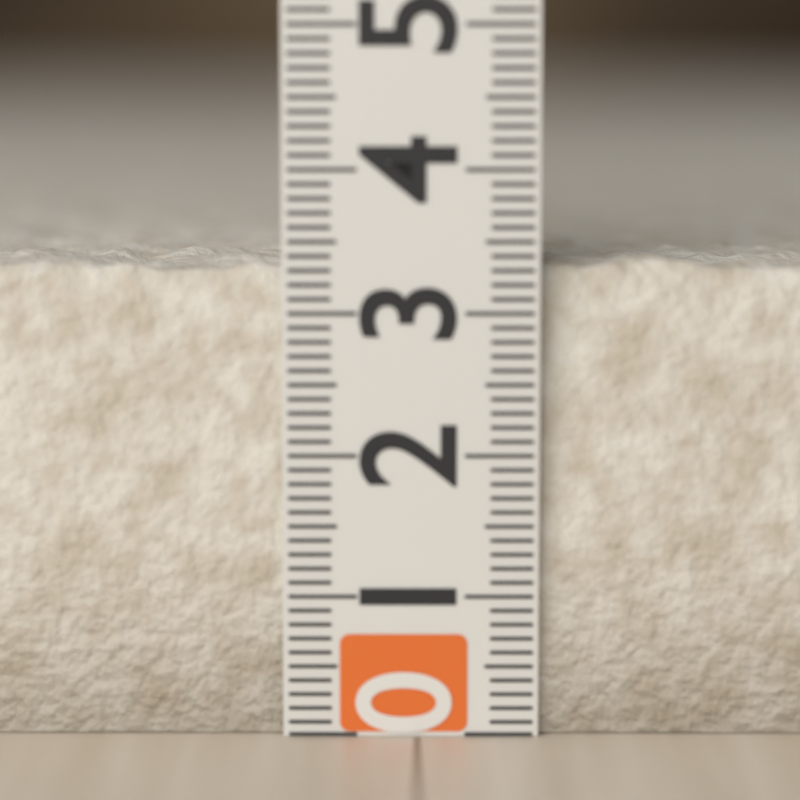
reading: 3.4 (no unit)
